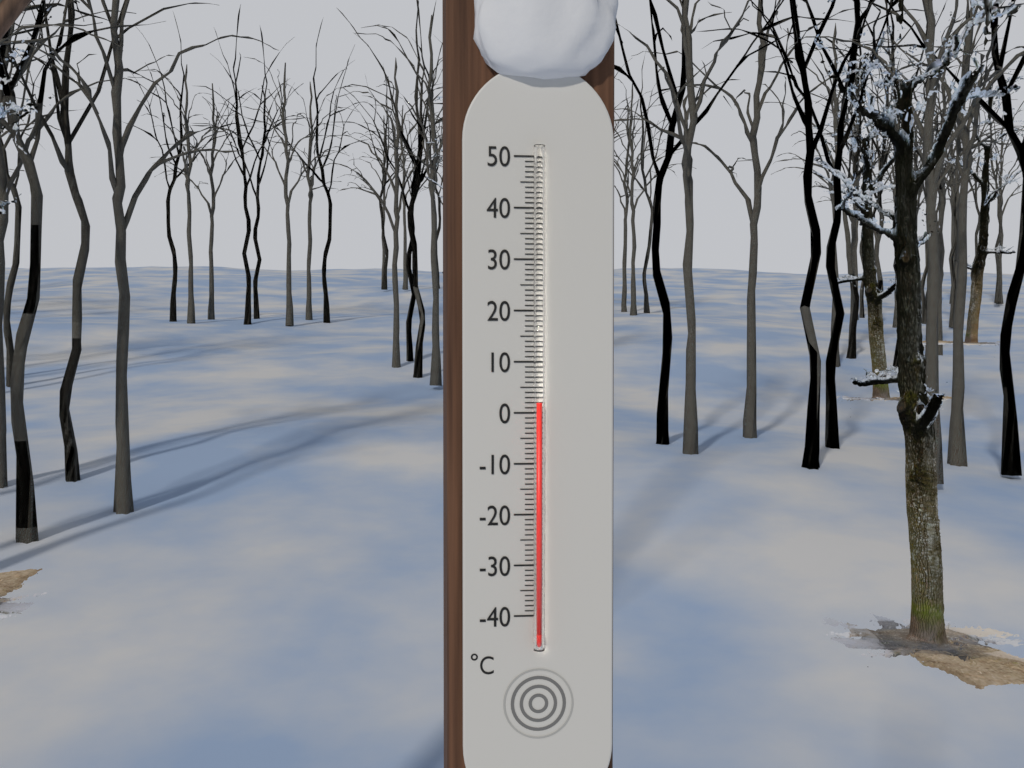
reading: 2 °C
